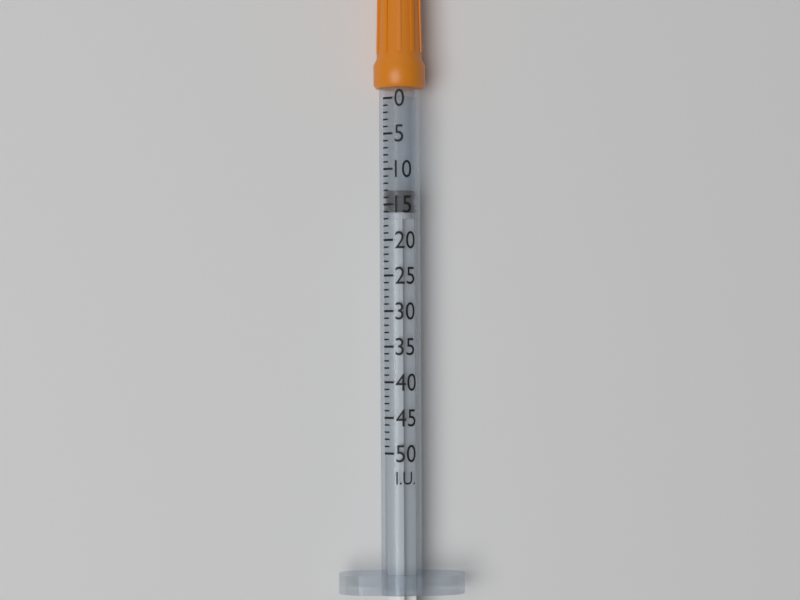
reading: 13 I.U.
